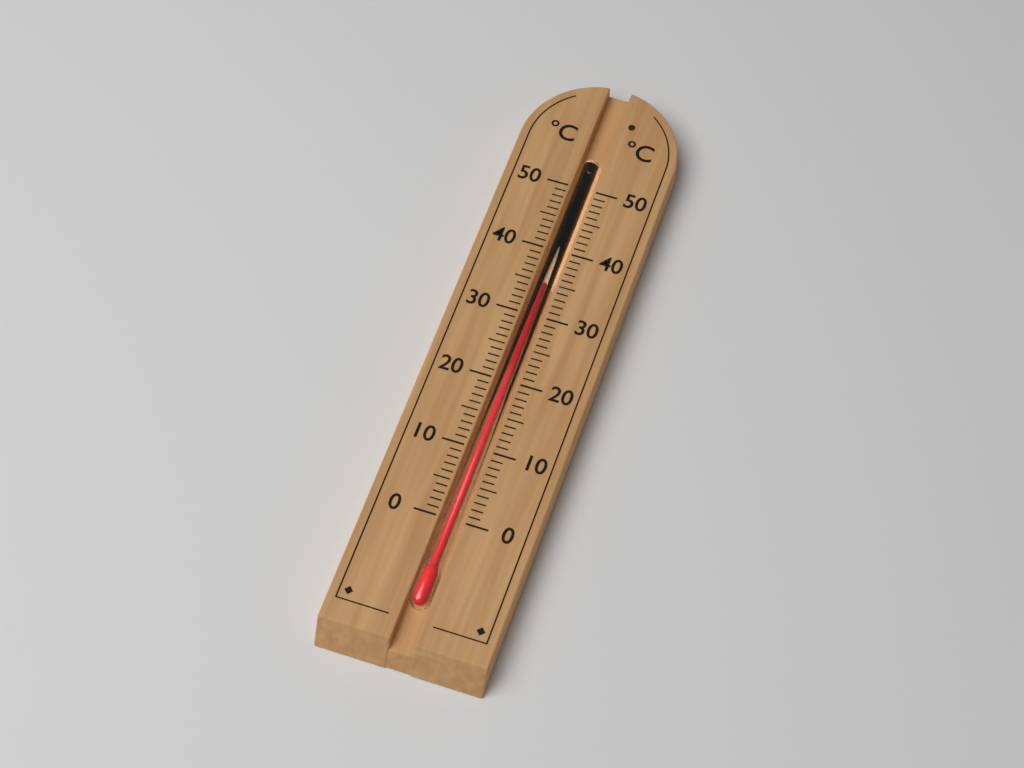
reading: 35 °C
